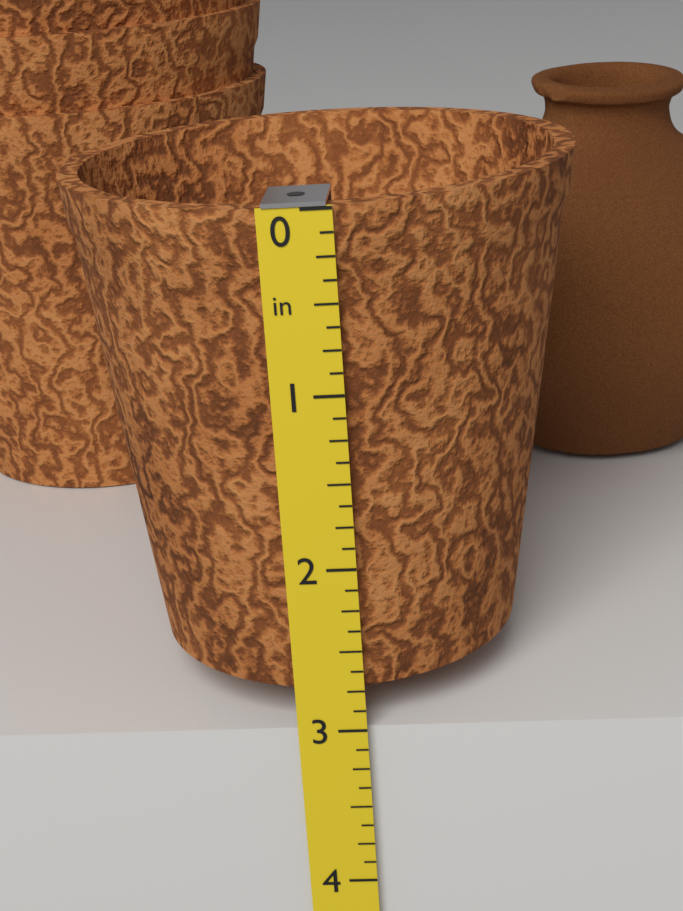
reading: 2.750 in
